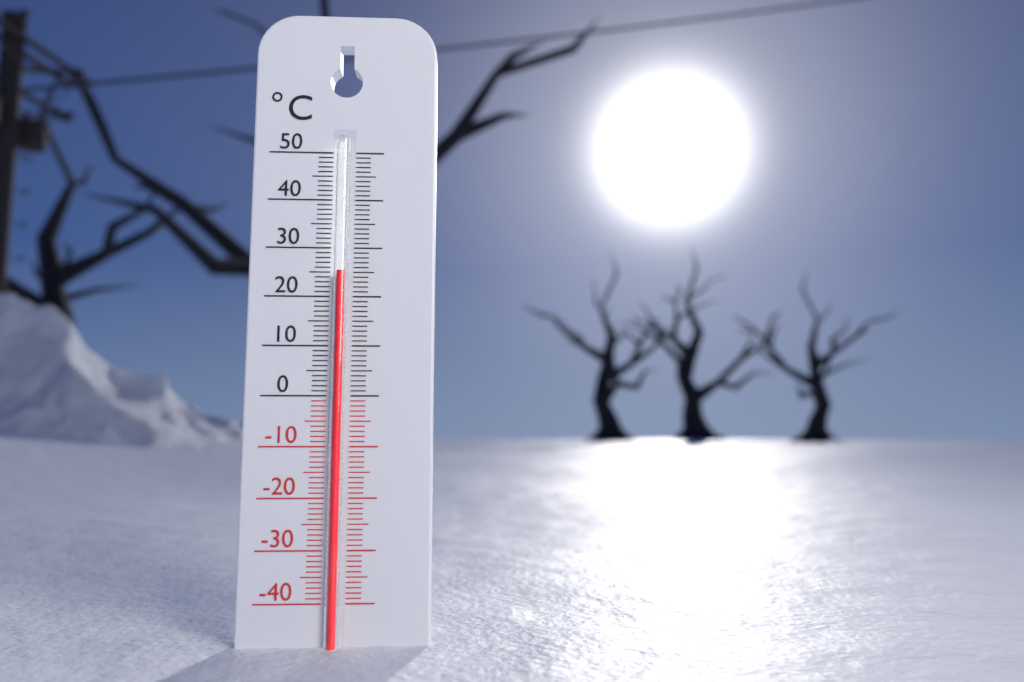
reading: 25 °C
